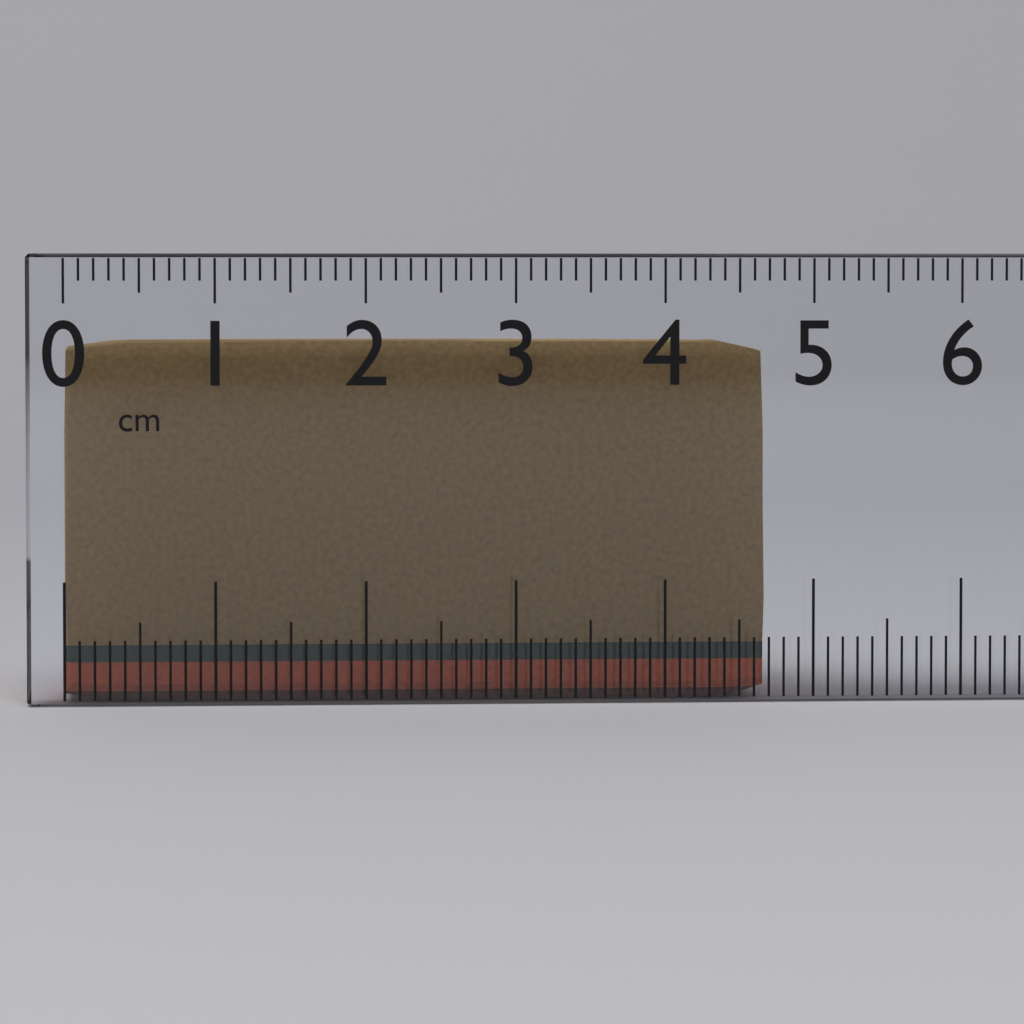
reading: 4.7 cm
